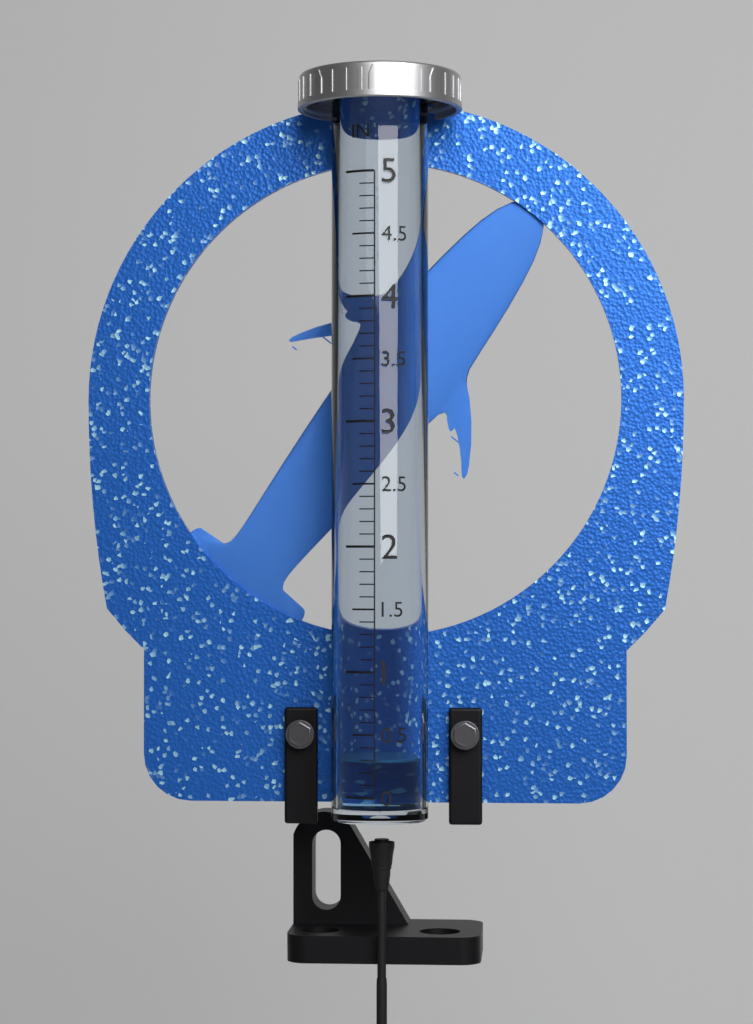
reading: 0.3 in
